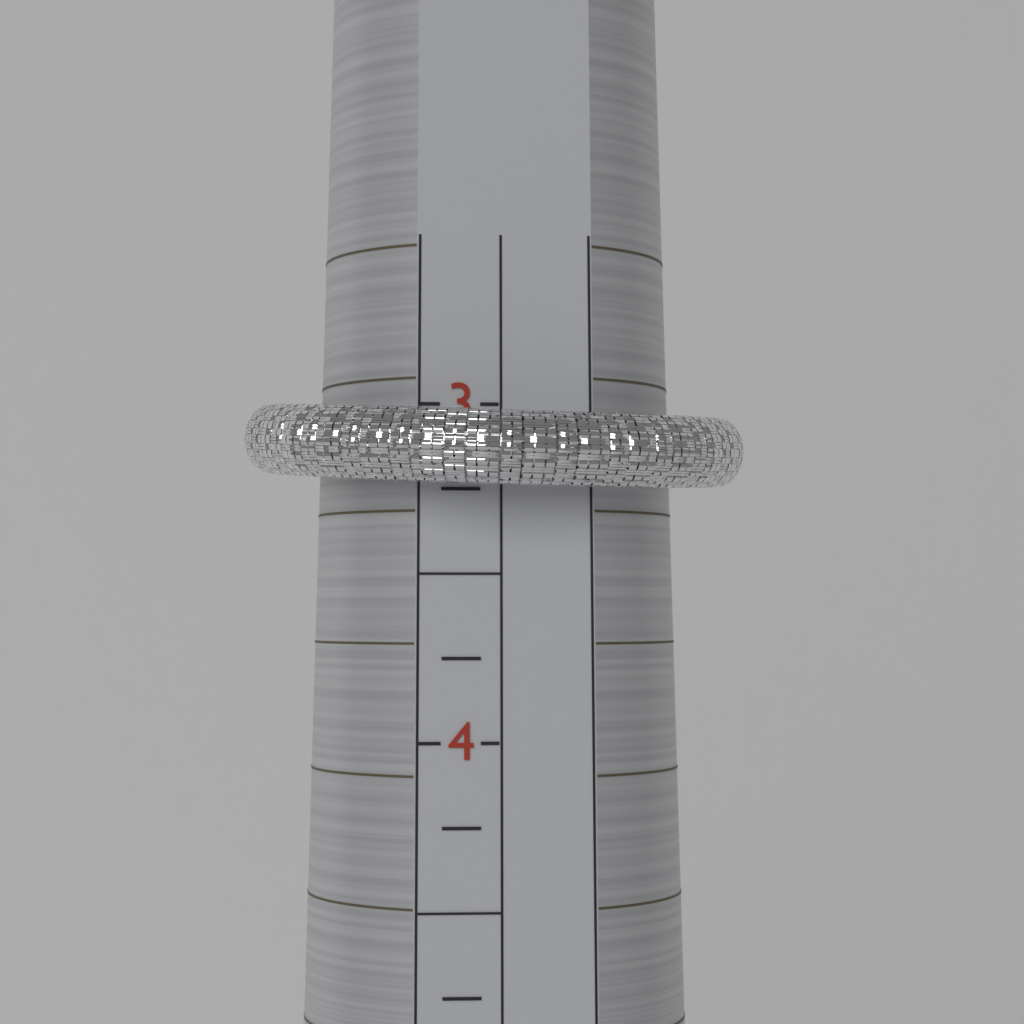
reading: 3.25 (no unit)
